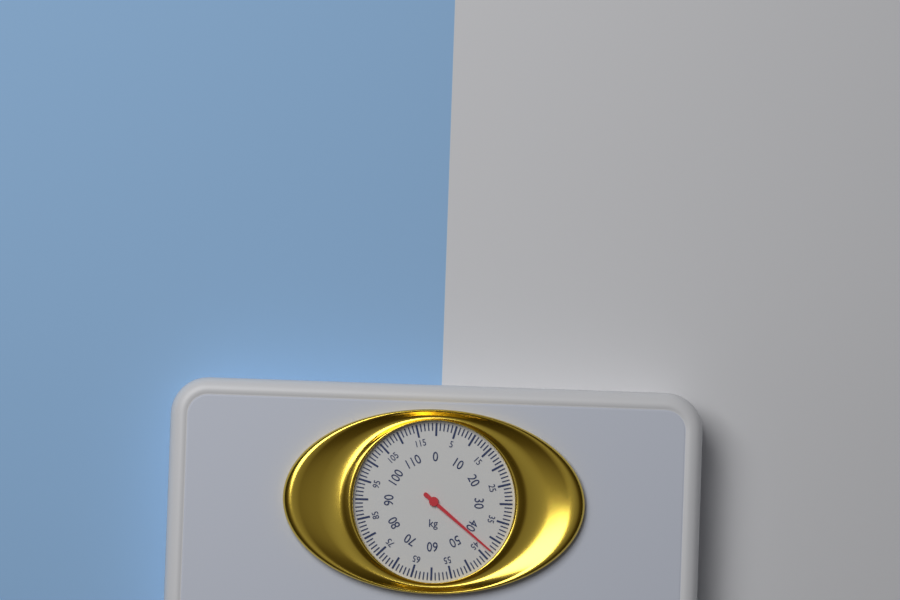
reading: 43 kg
